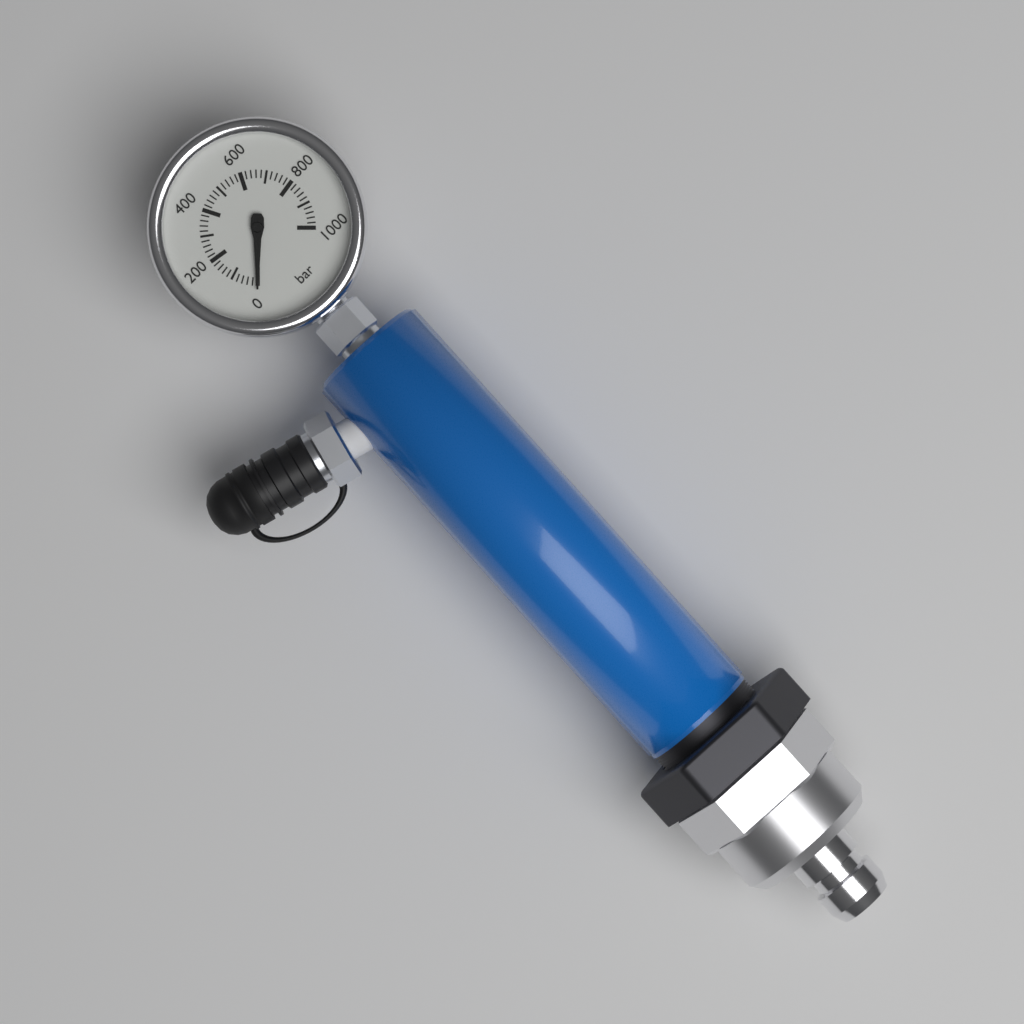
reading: 0 bar
